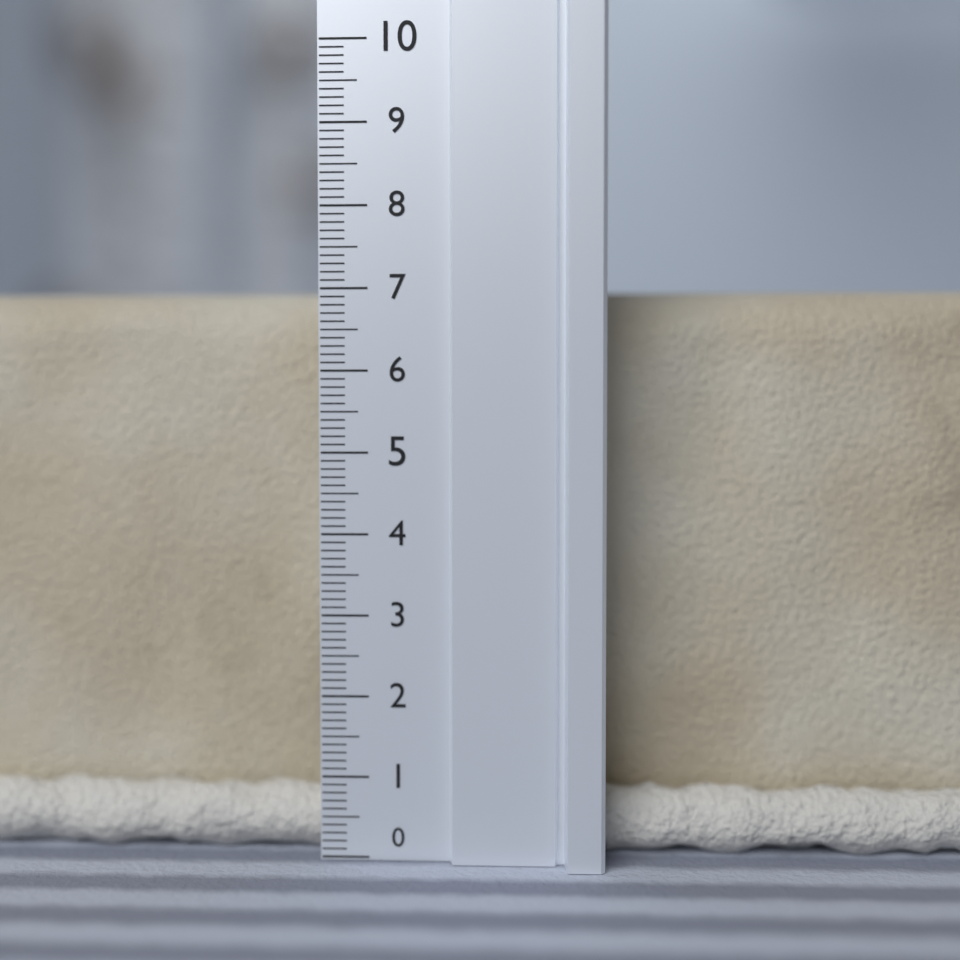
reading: 7.1 (no unit)
